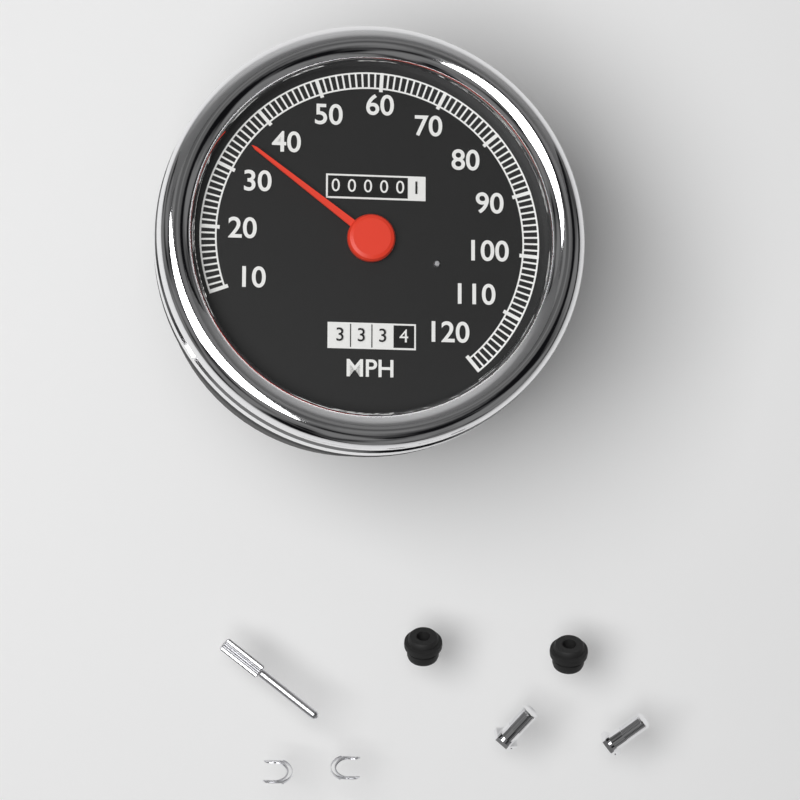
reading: 35 MPH
